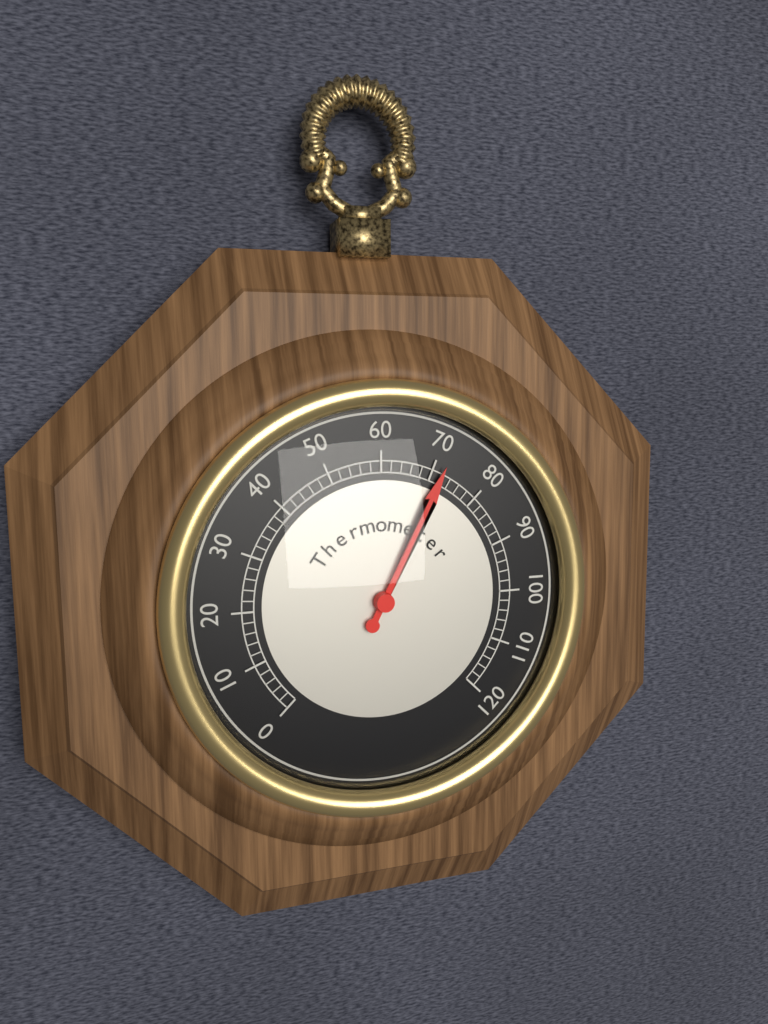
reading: 72 (no unit)
